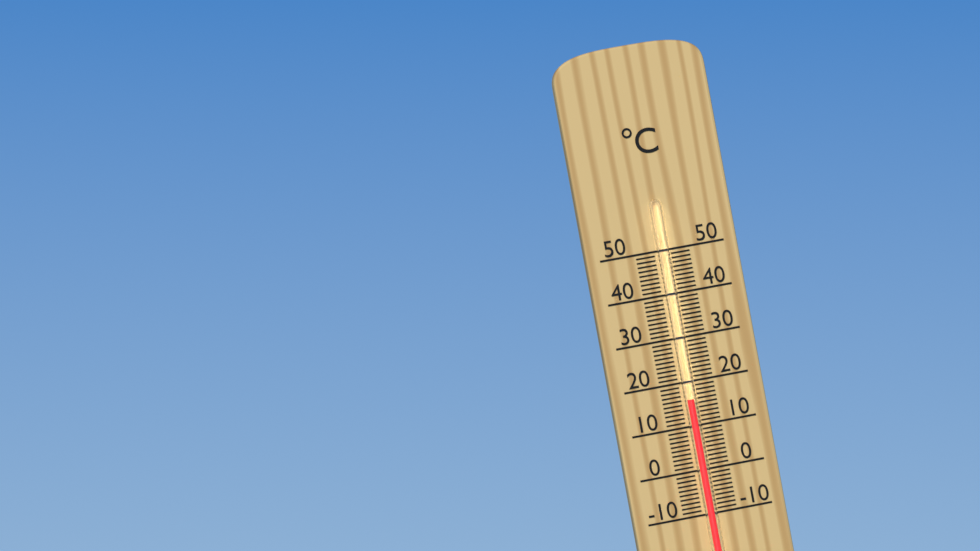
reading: 16 °C
